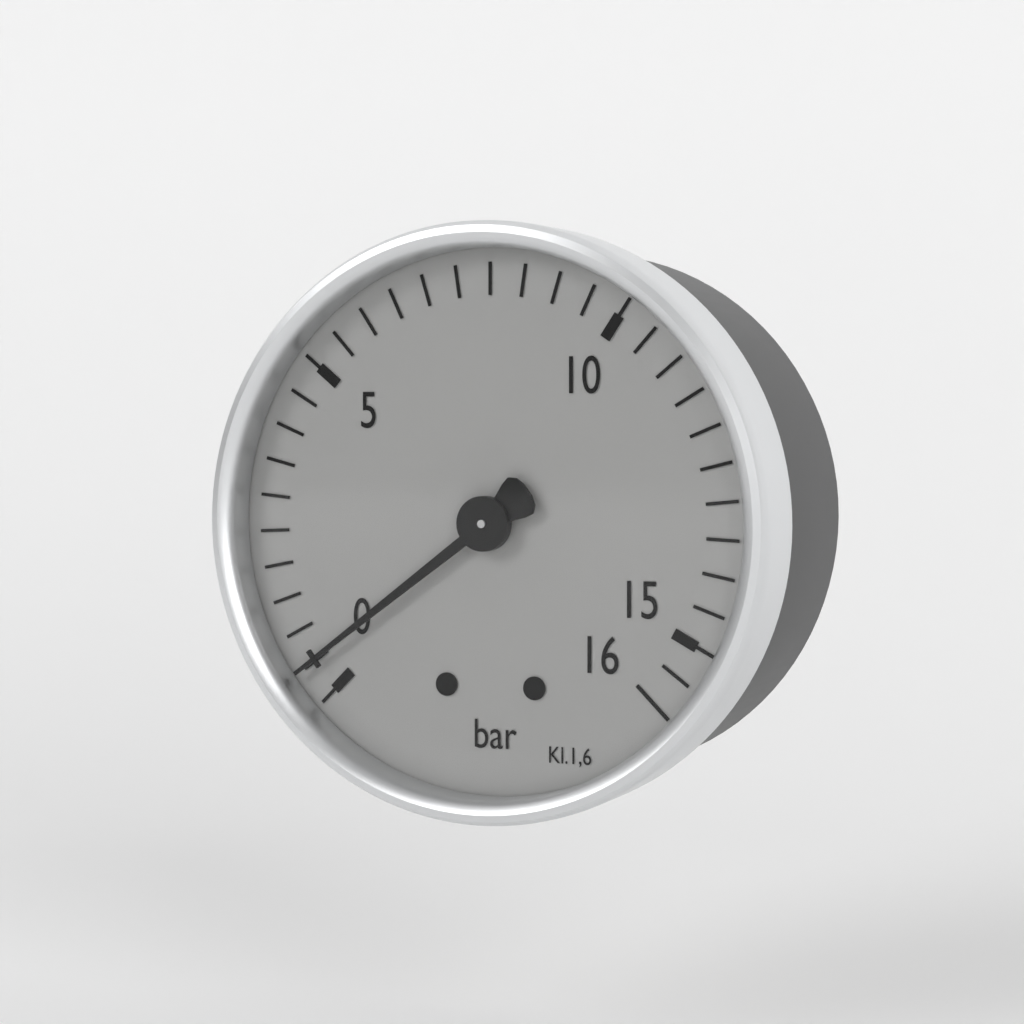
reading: 0.5 bar
